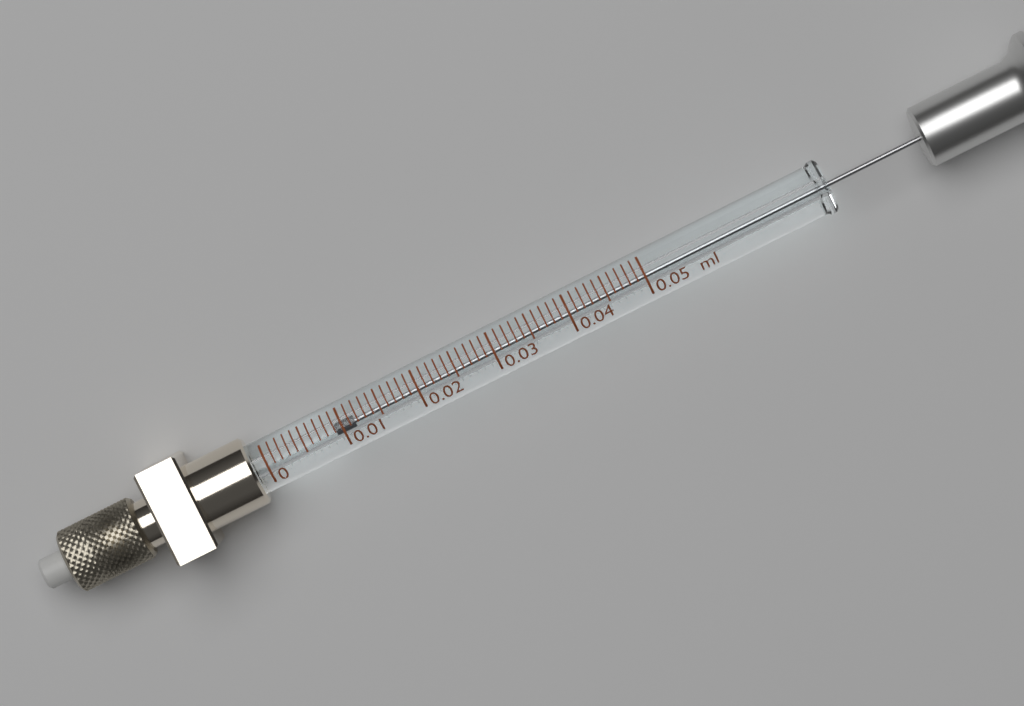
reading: 0.009 ml
